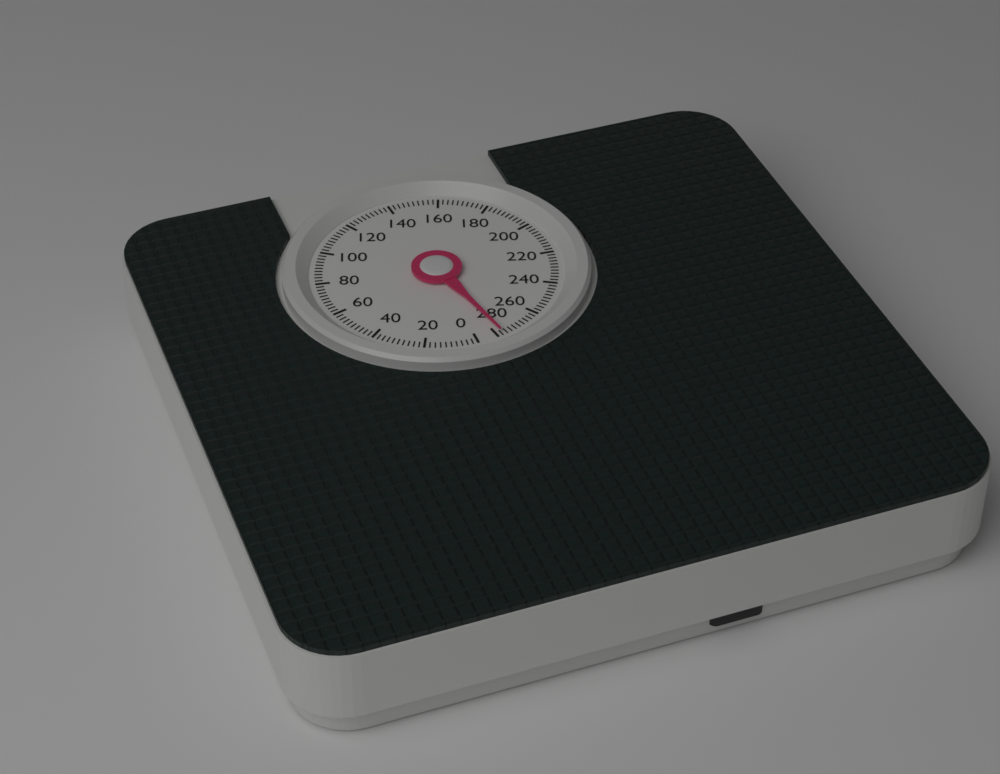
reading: 278 (no unit)
